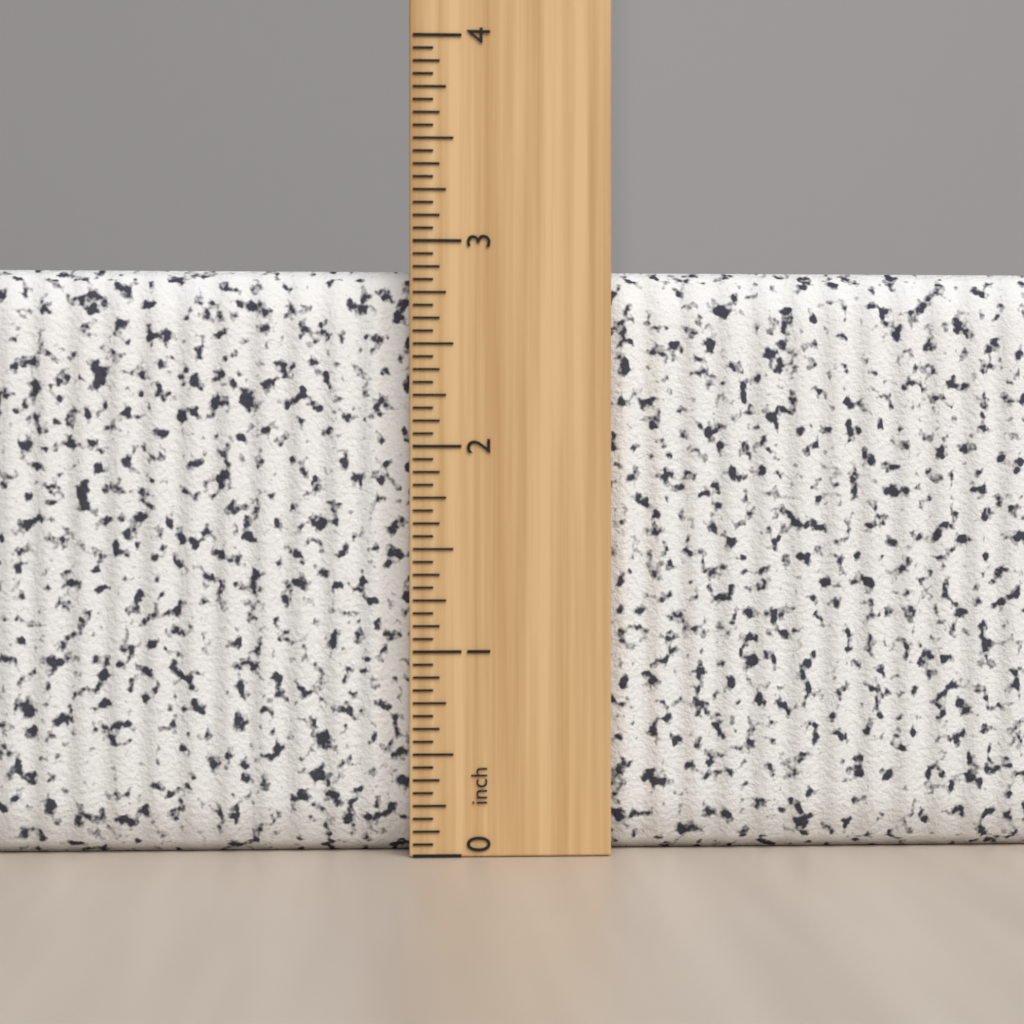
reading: 2.8750 inch
